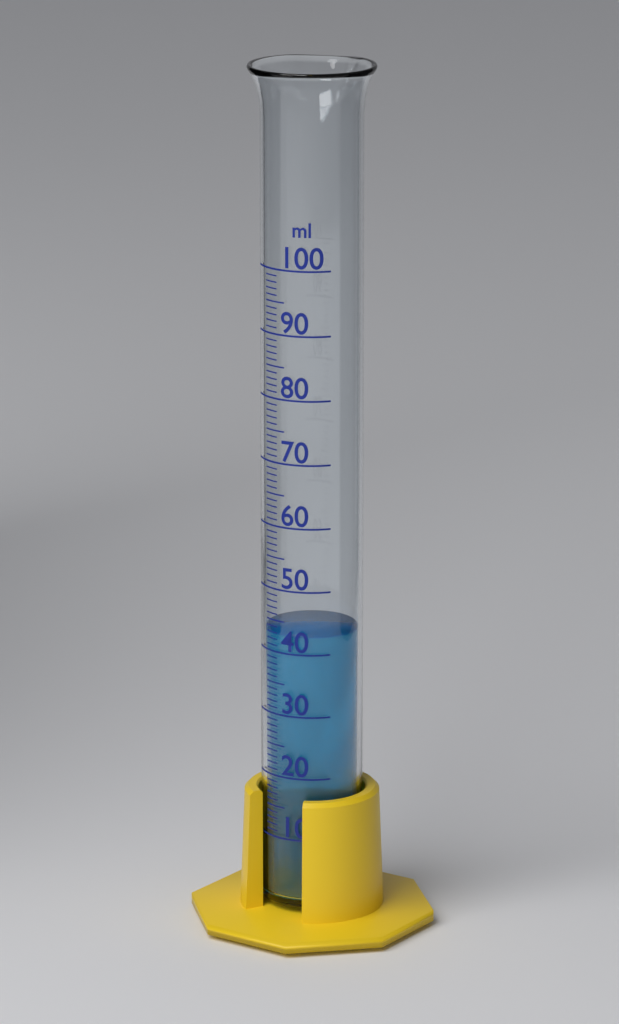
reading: 43 ml
